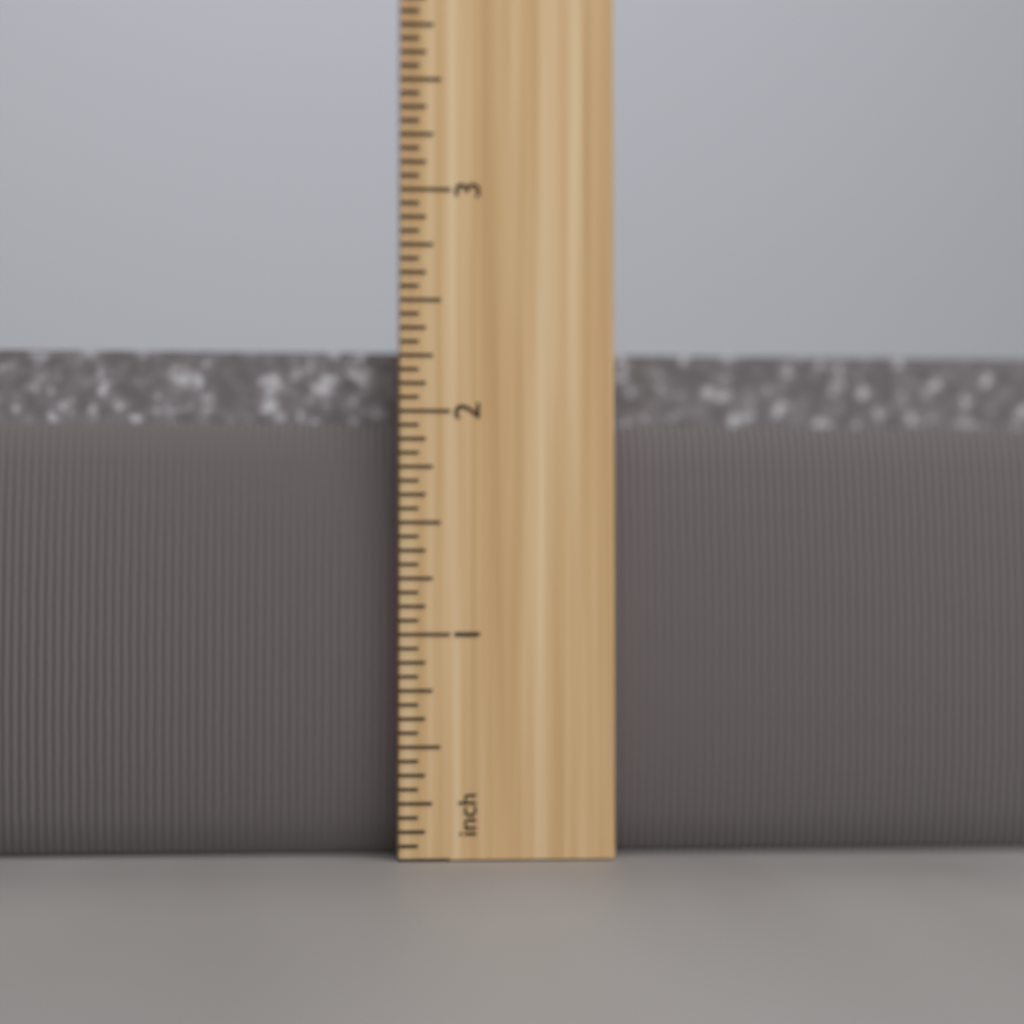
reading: 2.3125 inch
